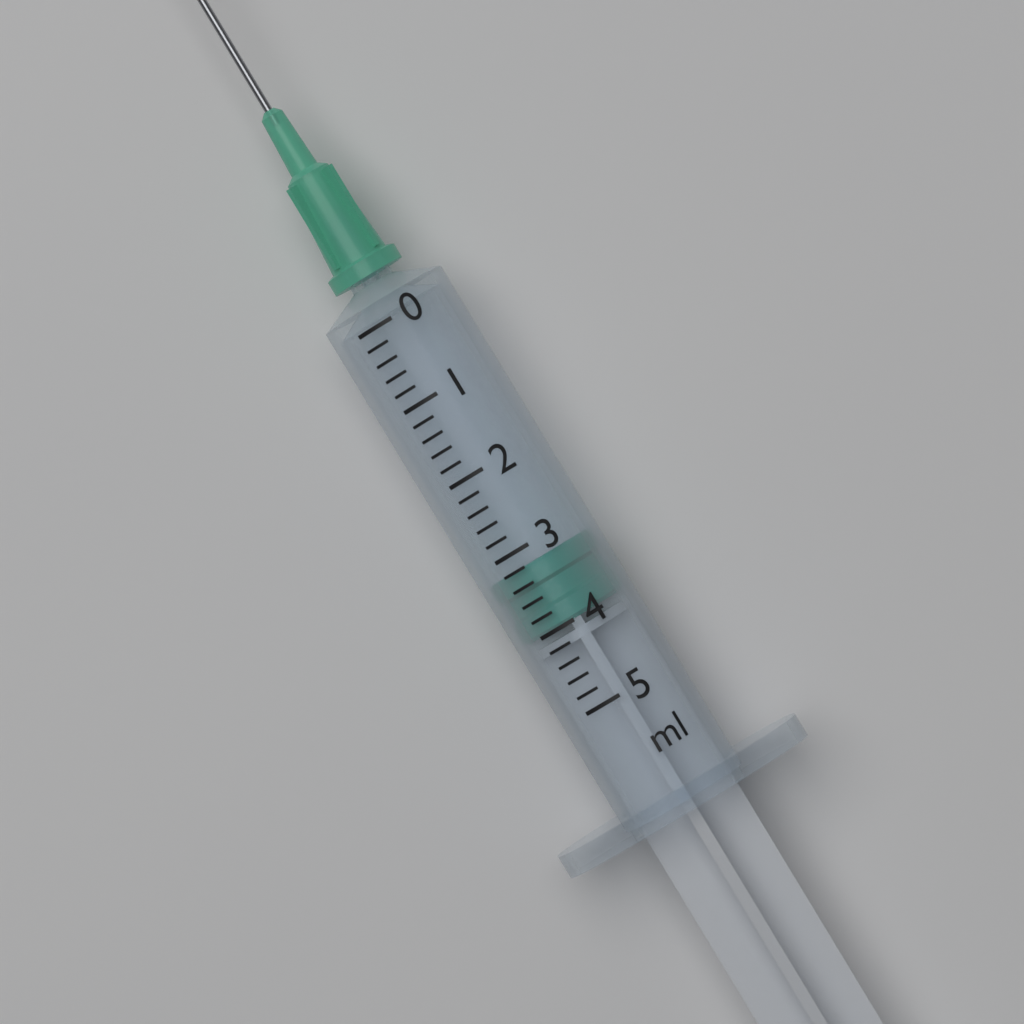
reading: 3.2 ml
